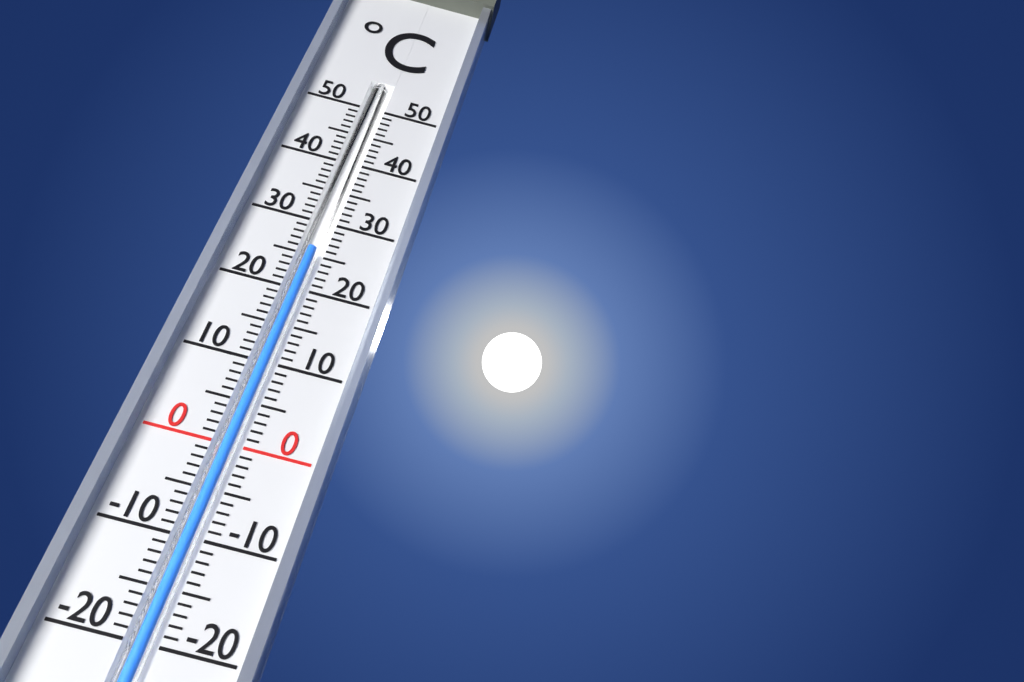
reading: 26 °C
